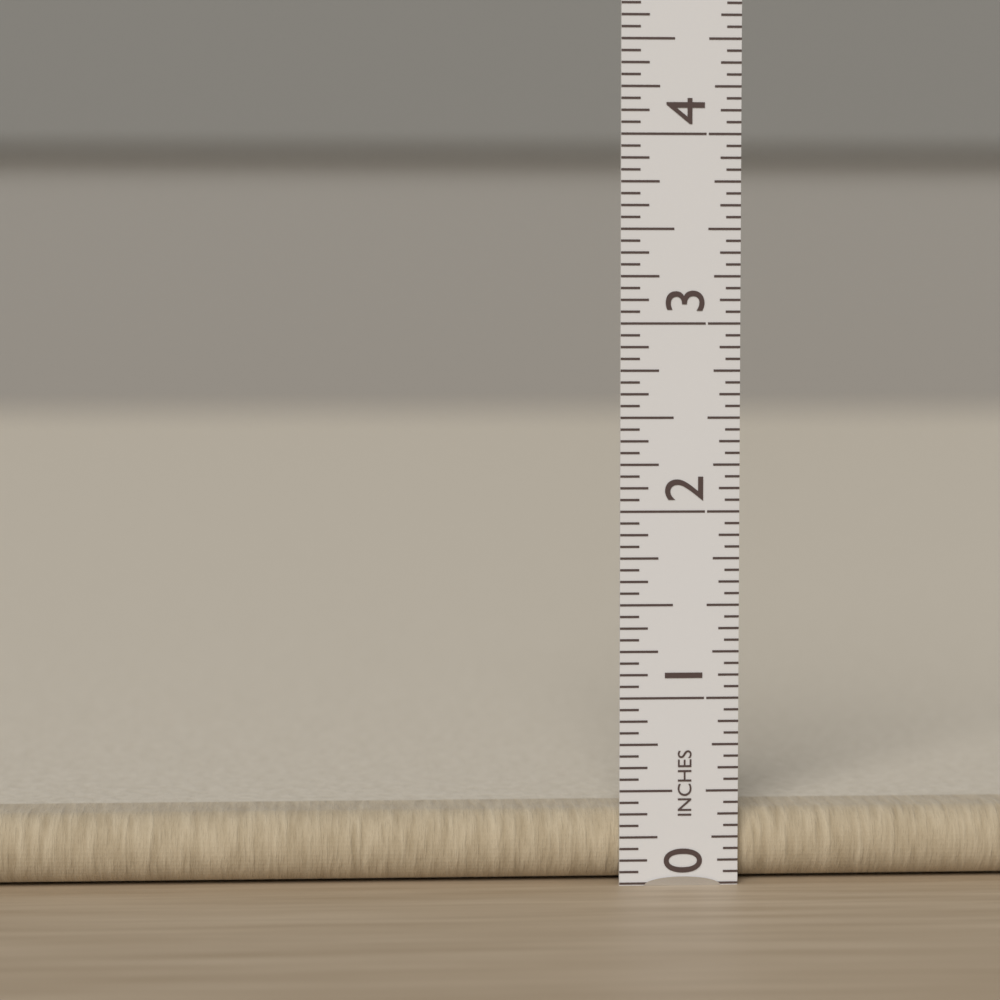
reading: 0.3750 in
